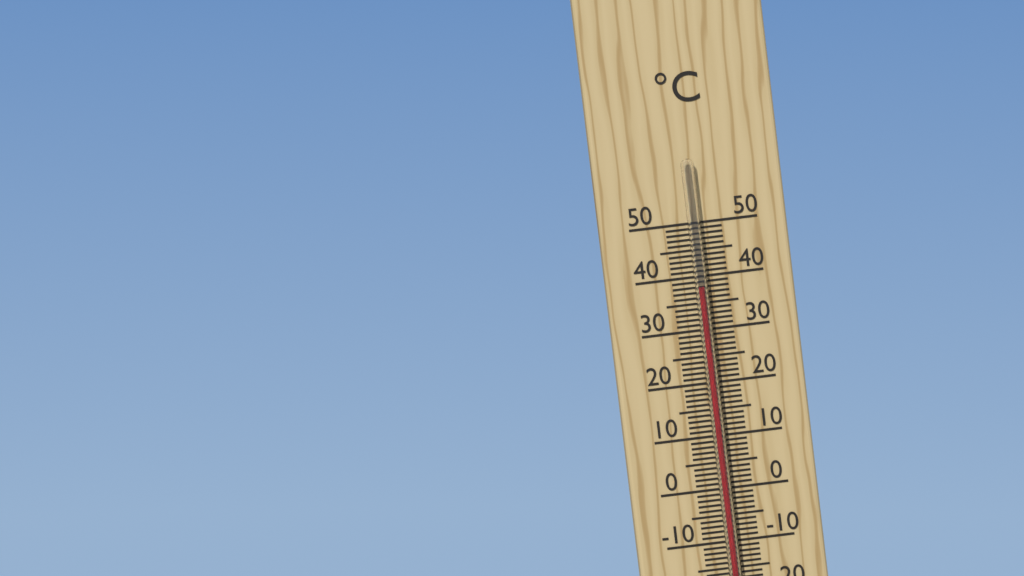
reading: 38 °C
